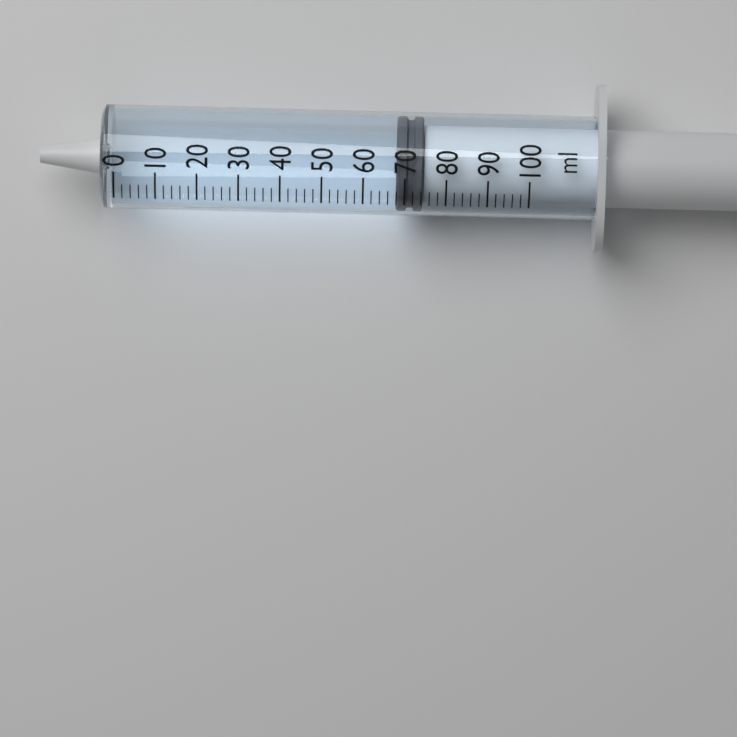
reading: 68 ml
